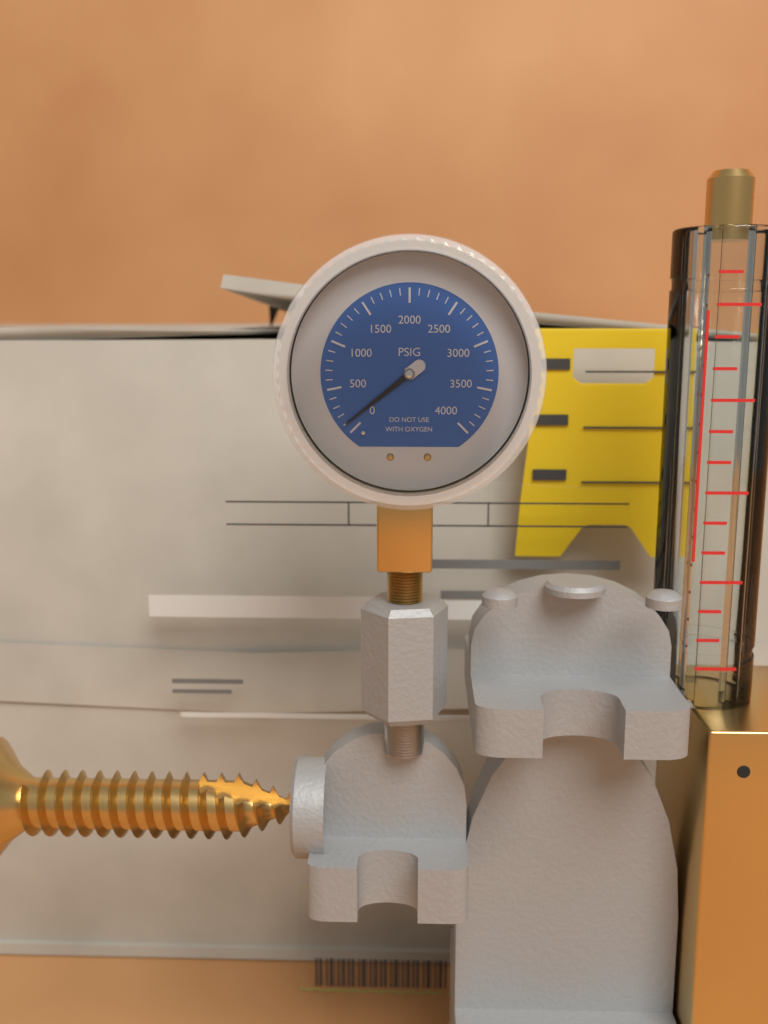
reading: 100 psi
